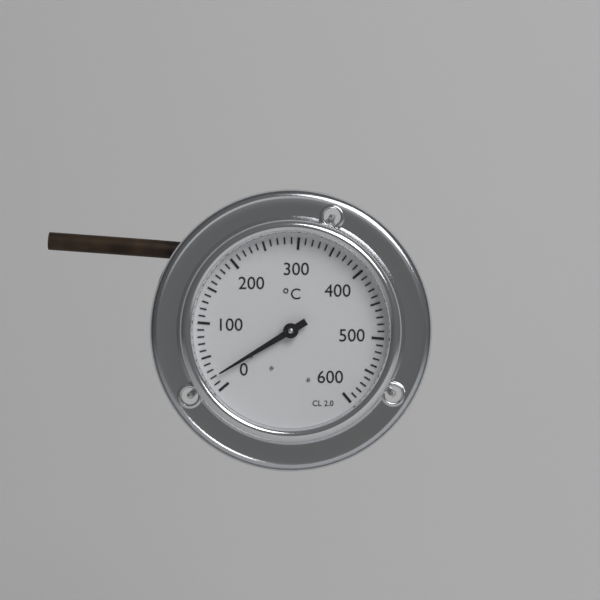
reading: 20 °C
